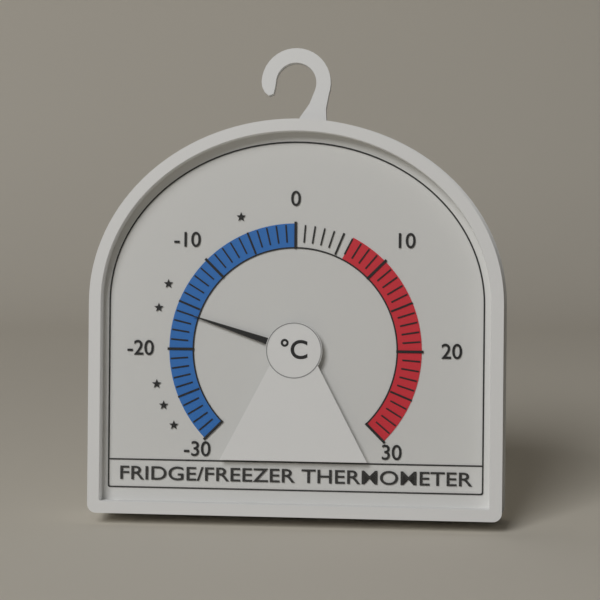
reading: -16 °C
